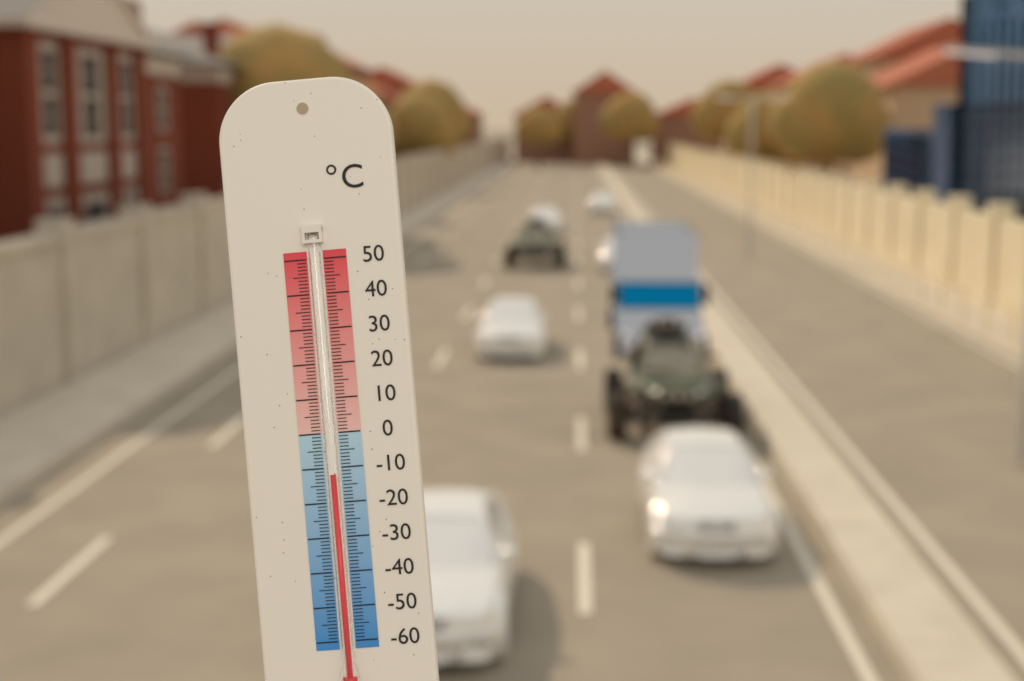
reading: -12 °C
